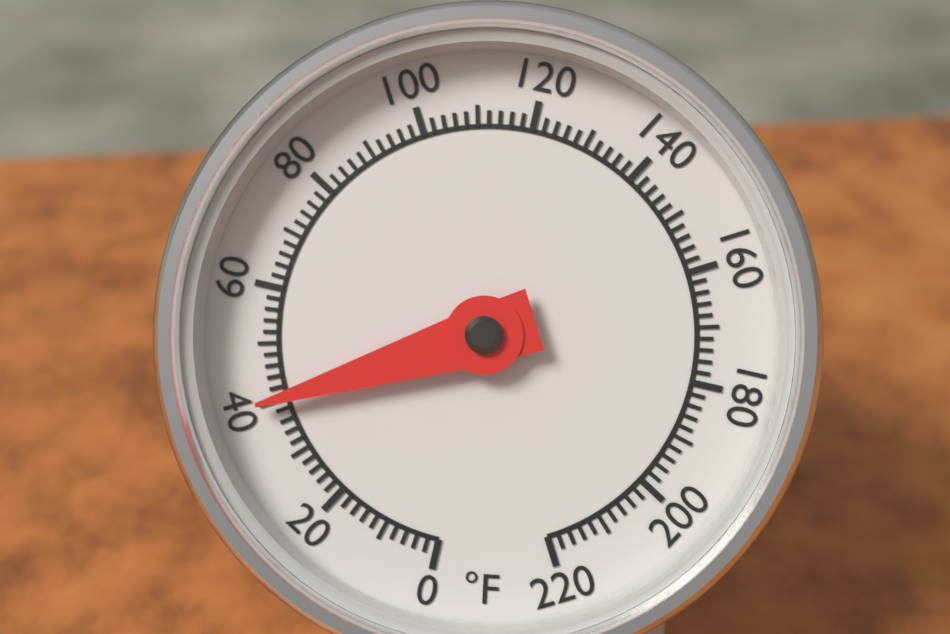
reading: 40 °F
